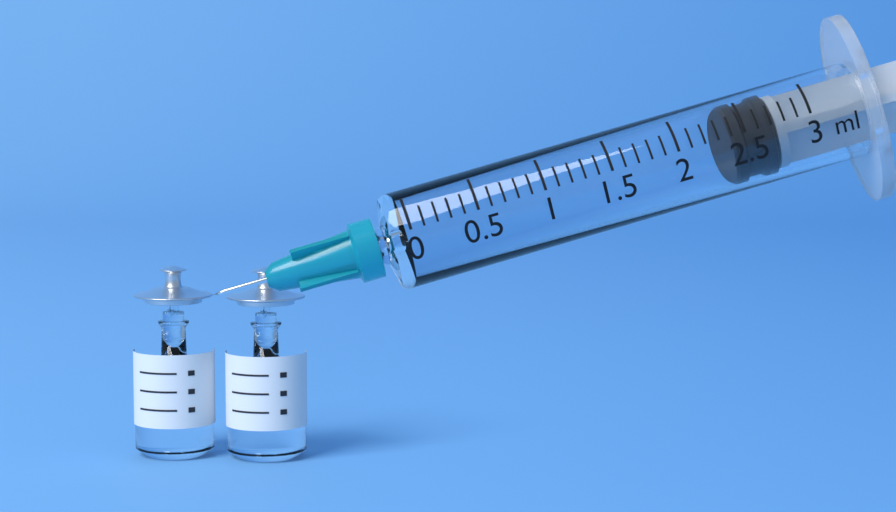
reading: 2.4 ml
